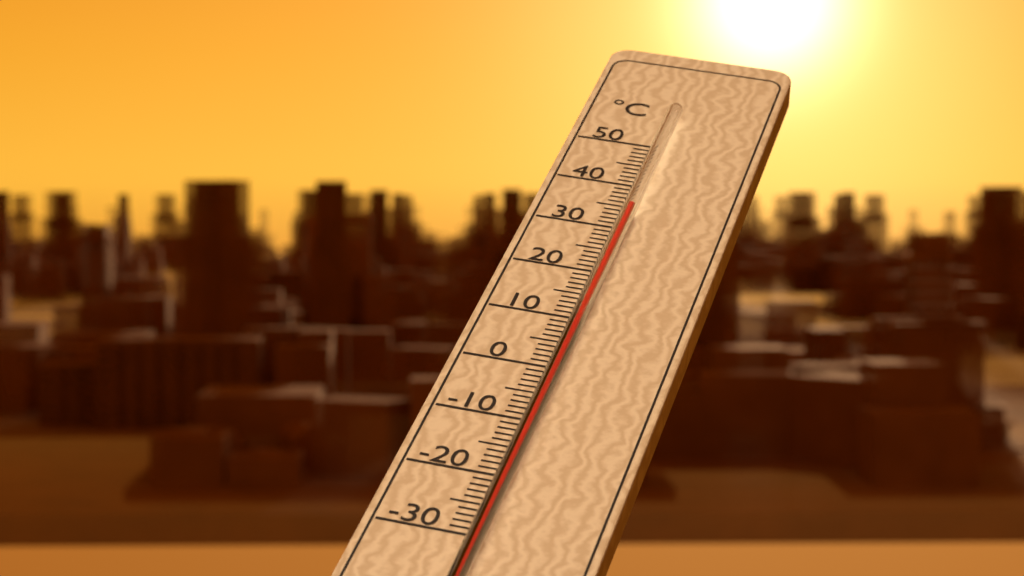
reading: 33 °C
